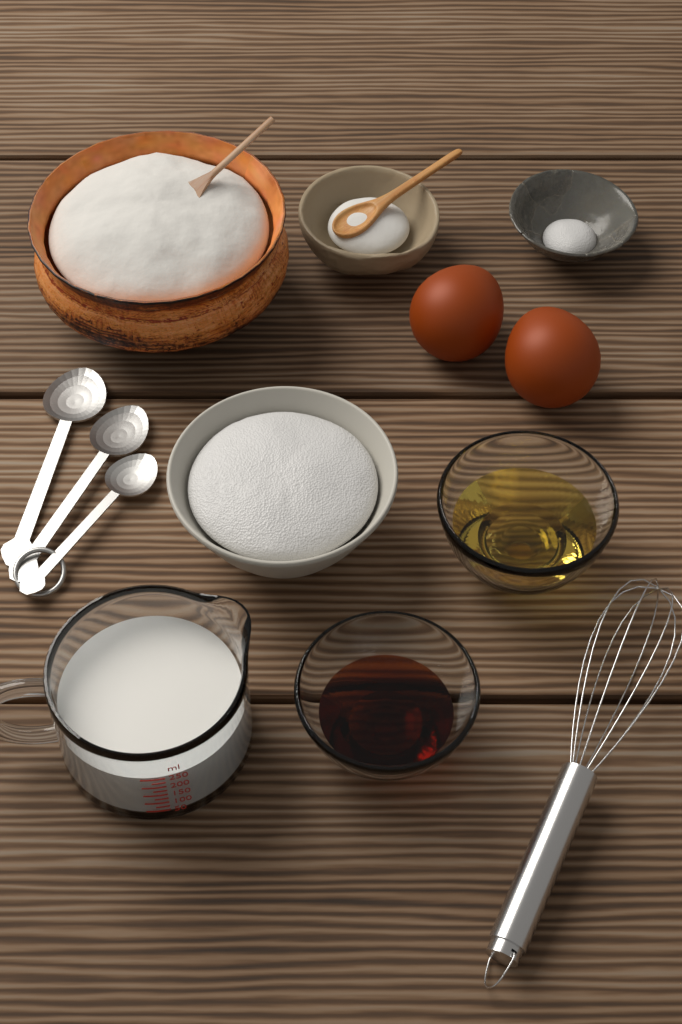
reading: 240 ml
